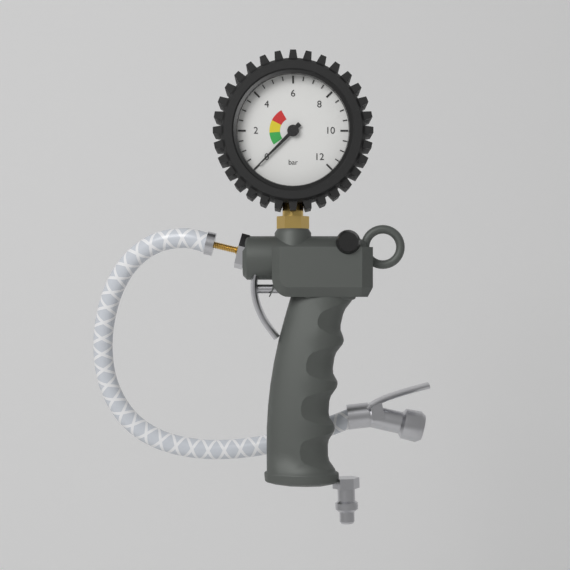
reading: 0.0 bar
